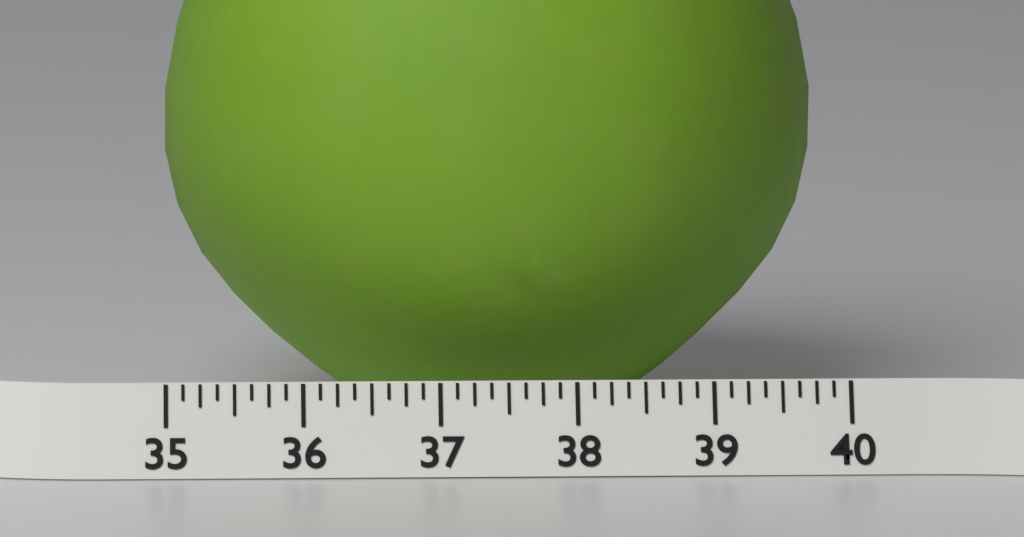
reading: 39.875 (no unit)
